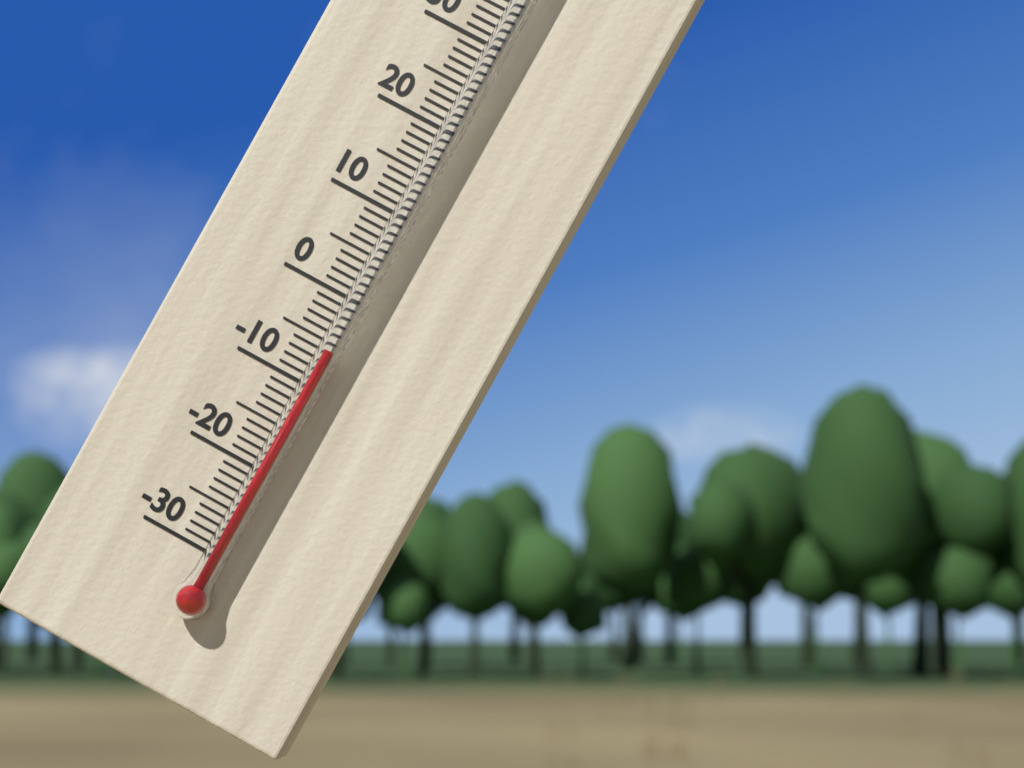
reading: -6 °C
